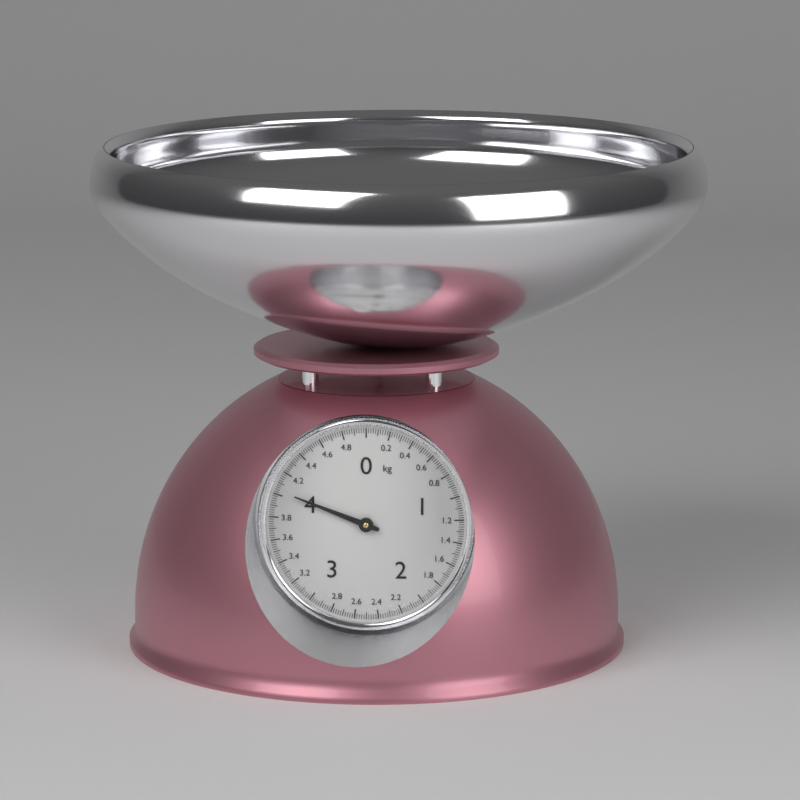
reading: 4.04 kg
